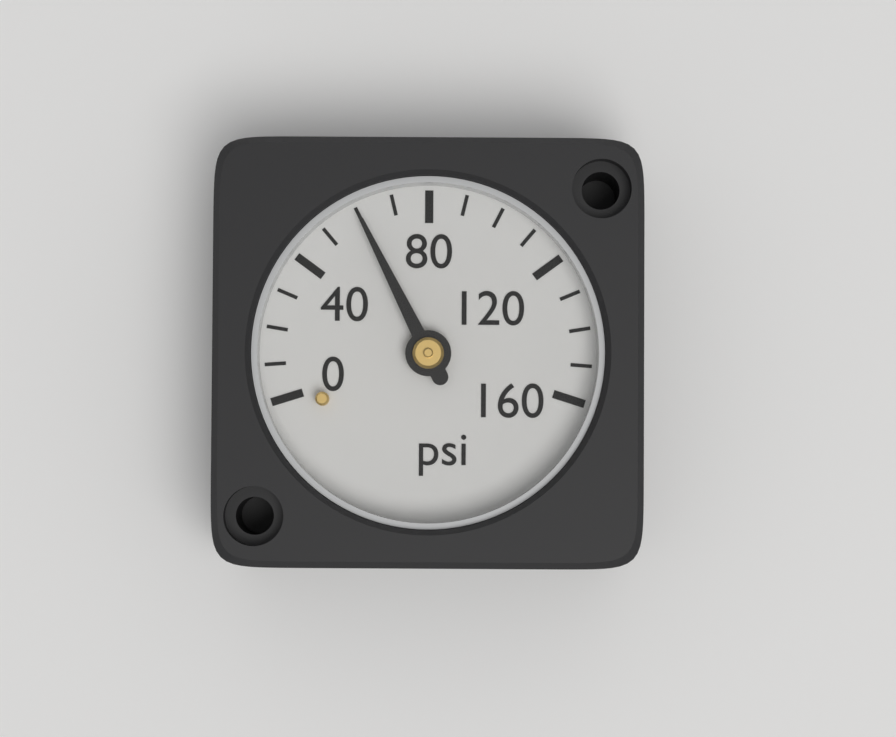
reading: 60 psi
